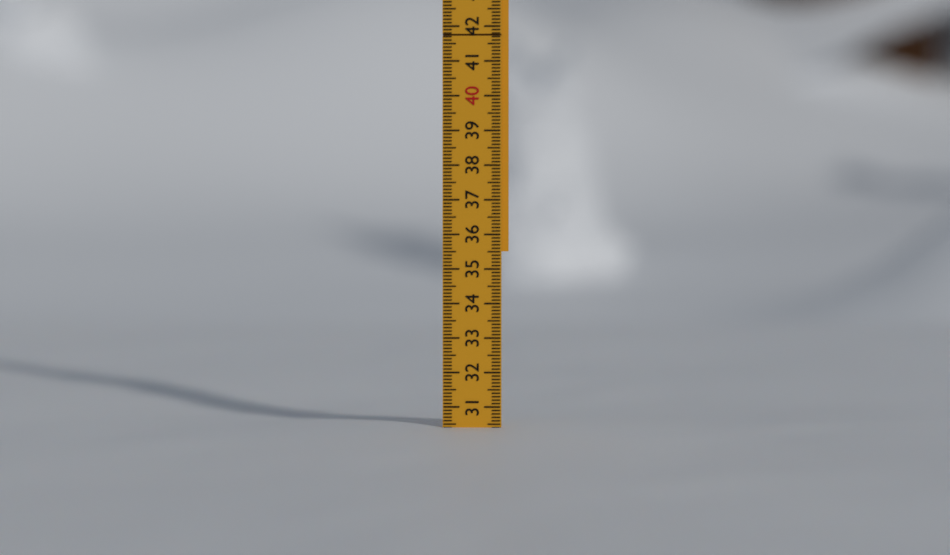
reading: 30.4 (no unit)
